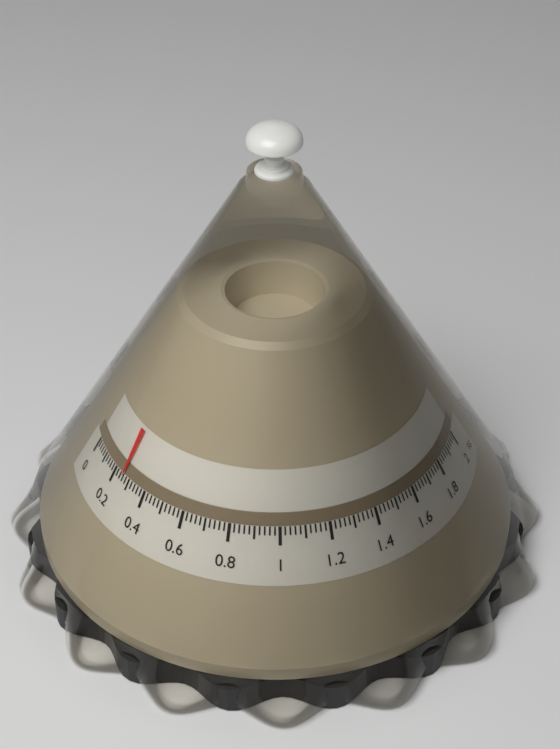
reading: 0.26 kg
